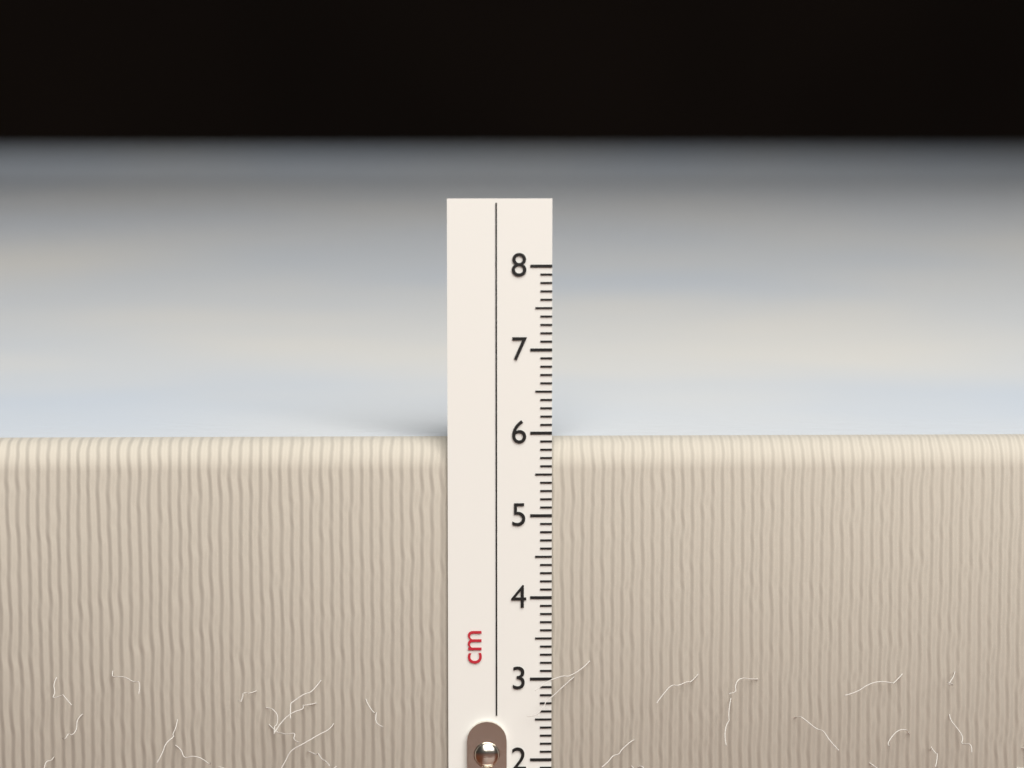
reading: 5.9 cm
